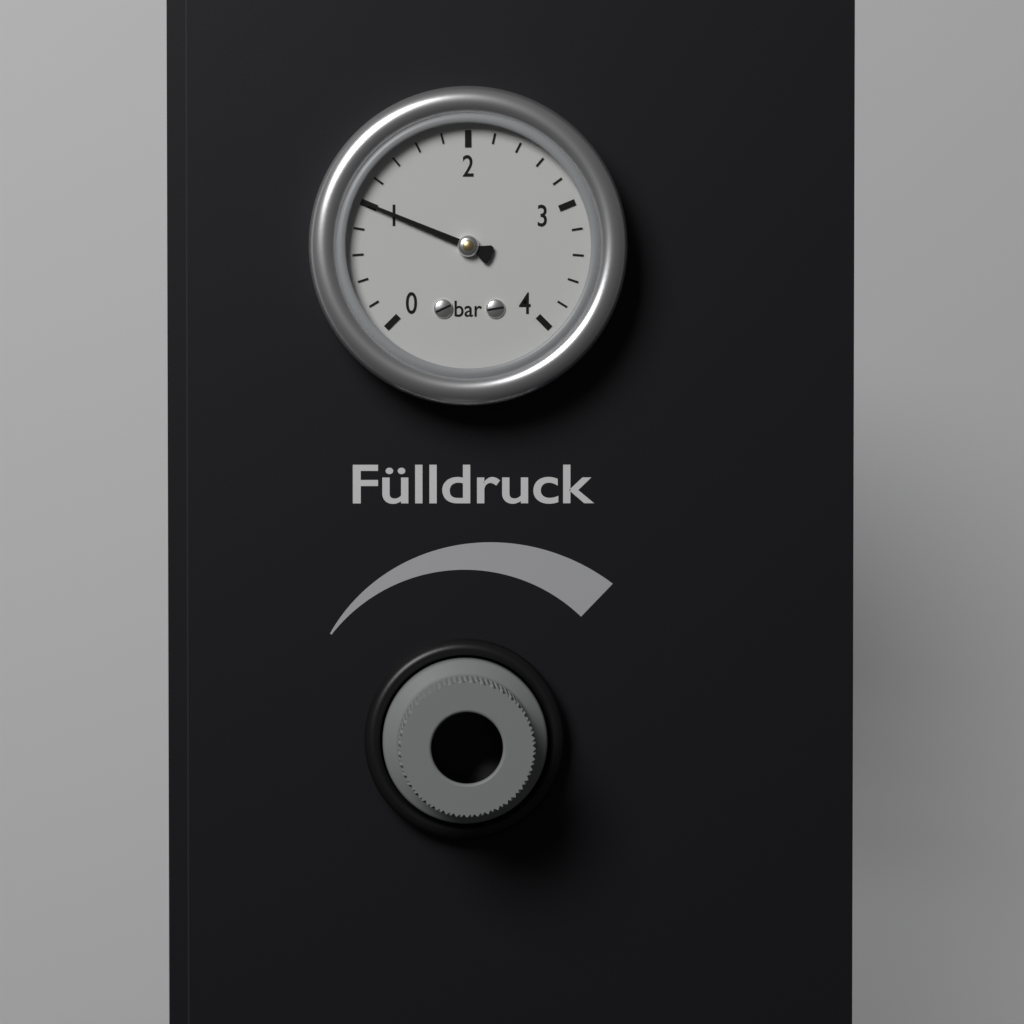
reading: 1.0 bar
